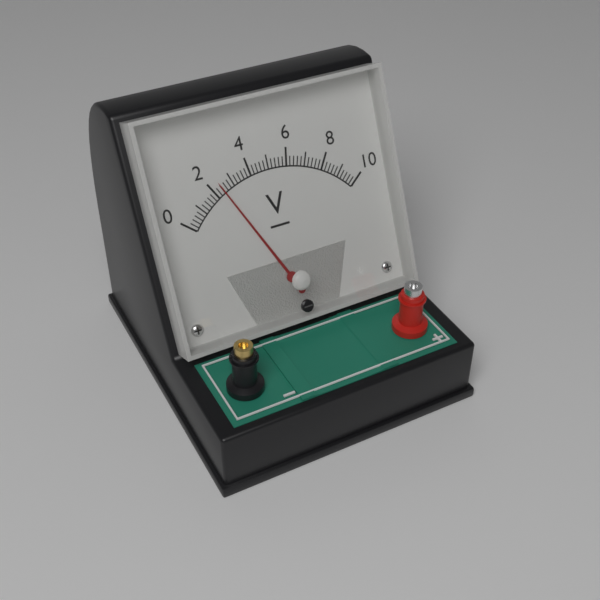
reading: 2.4 V
